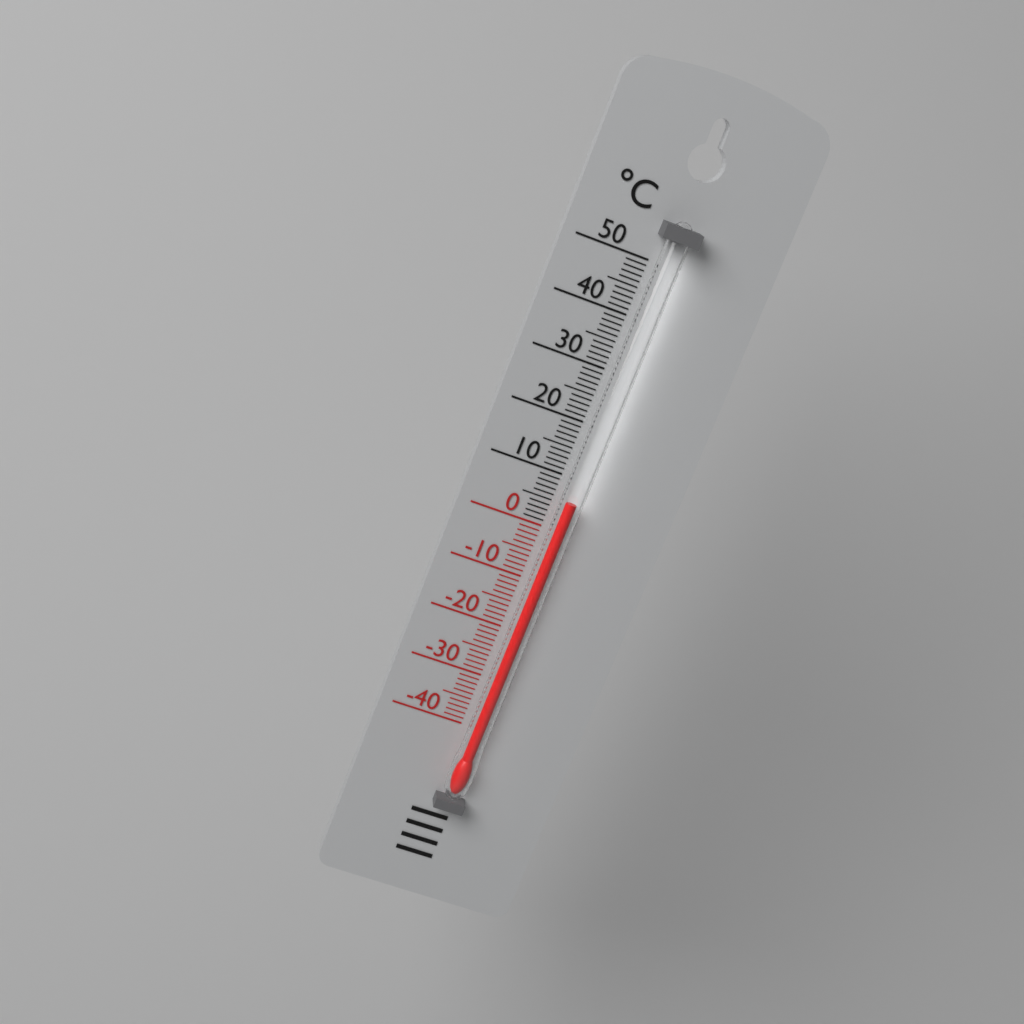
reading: 6 °C
